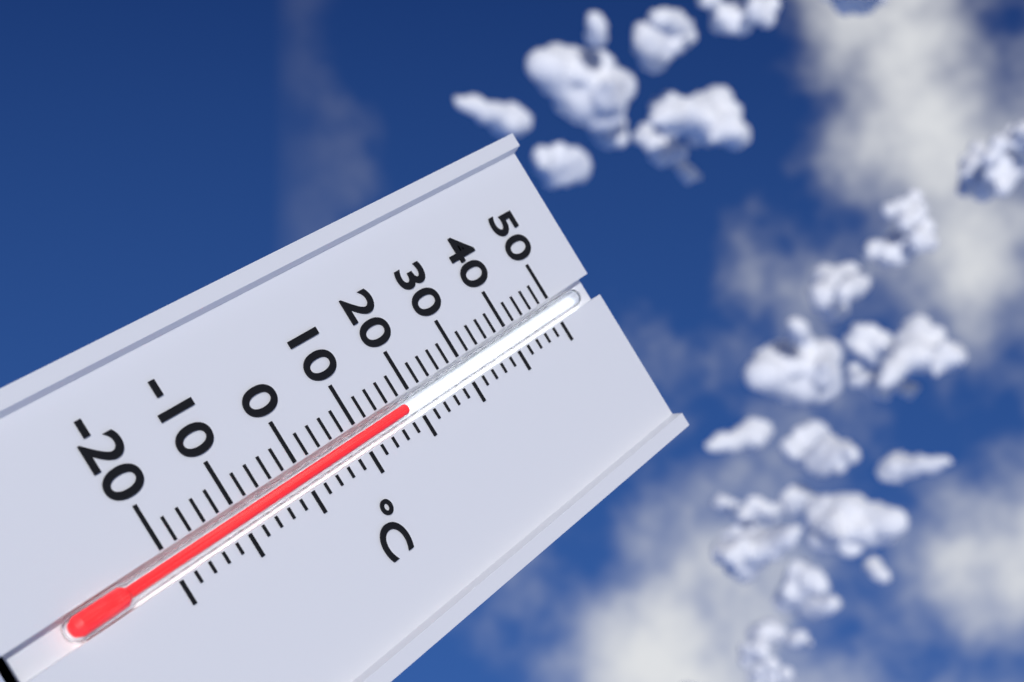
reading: 18 °C
